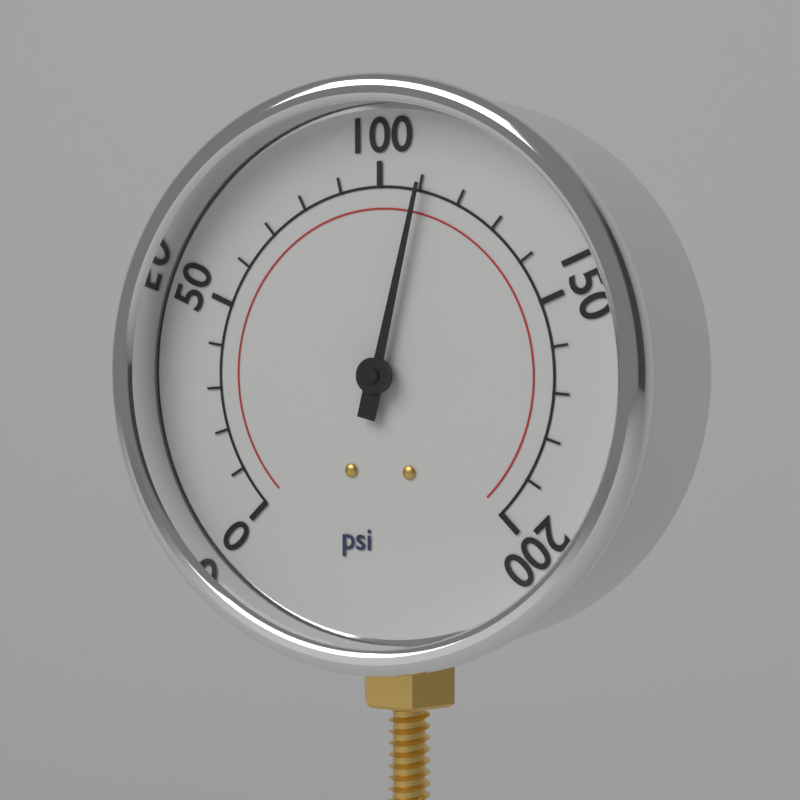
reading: 110 psi
